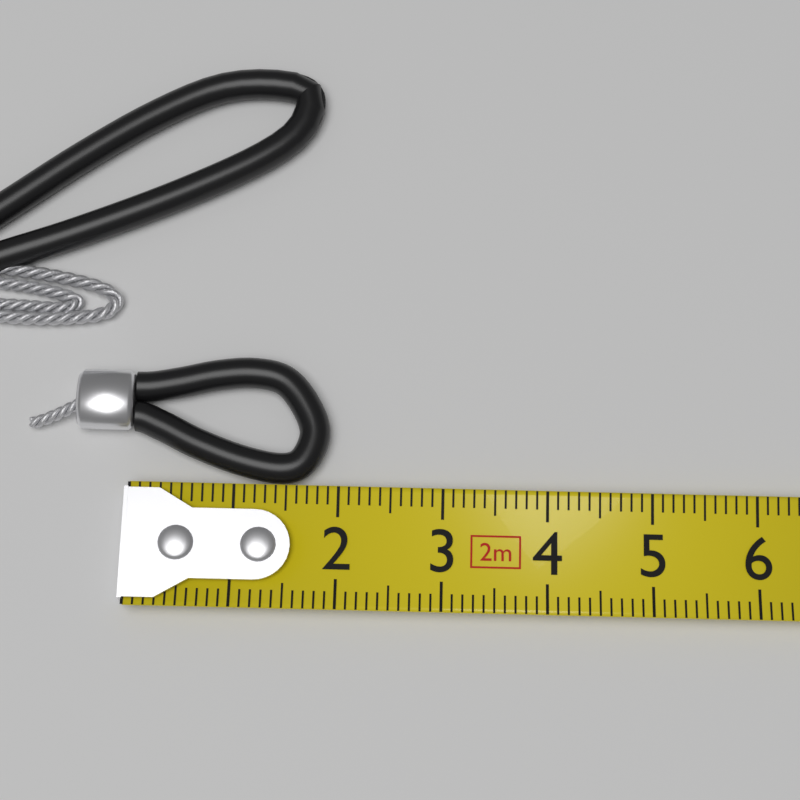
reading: 1.9 cm
